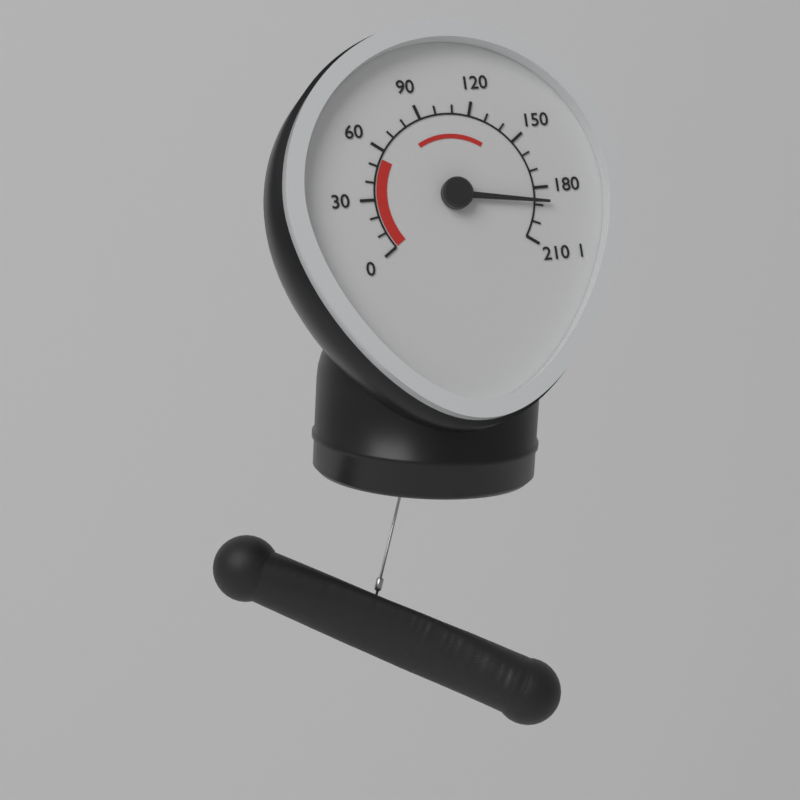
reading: 188 l
